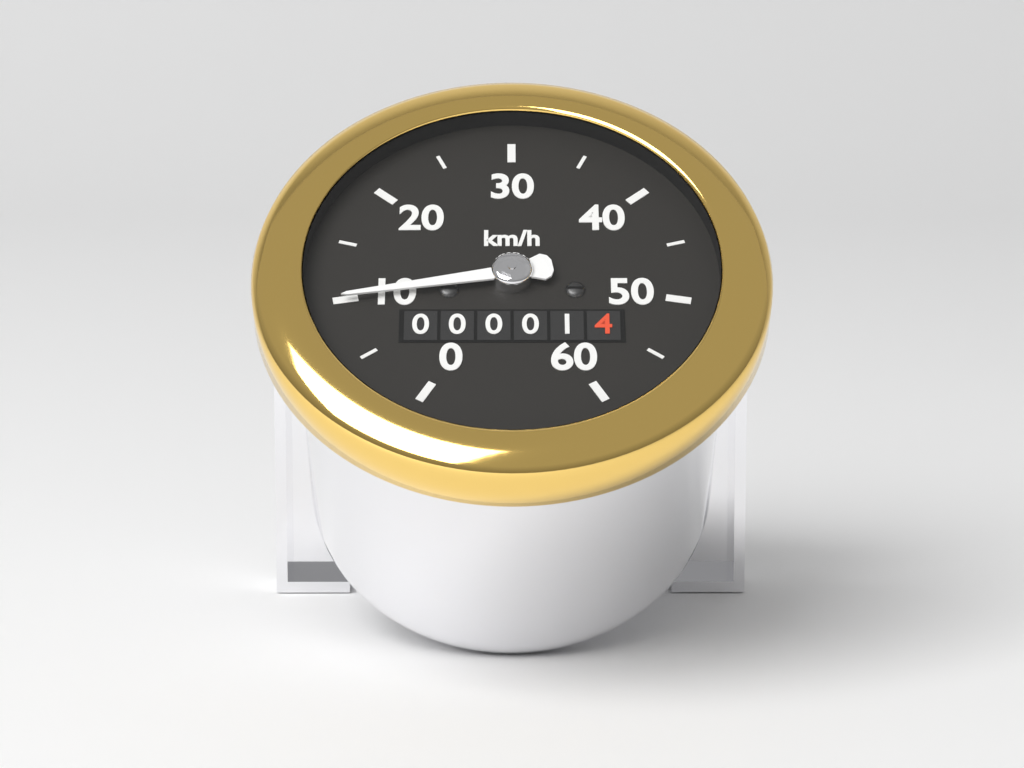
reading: 10 km/h
